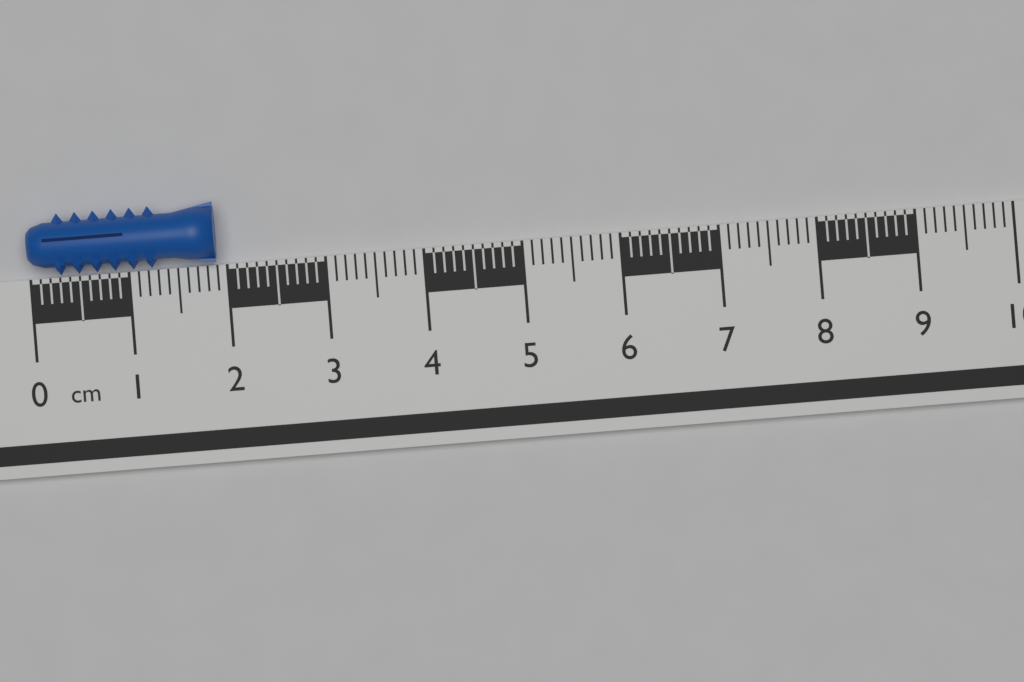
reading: 1.9 cm
